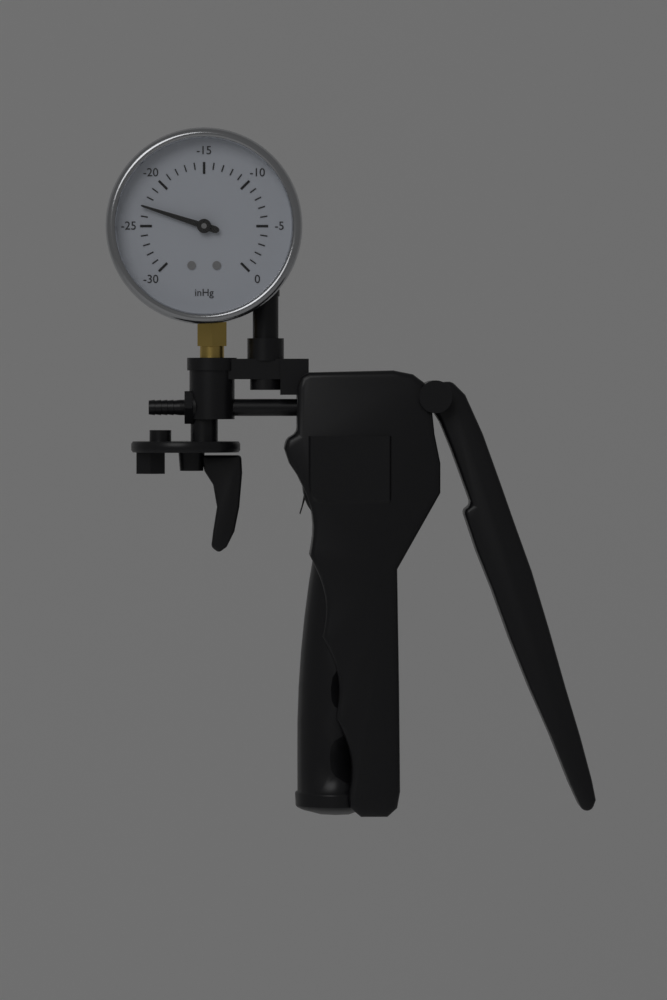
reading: -23 inHg
